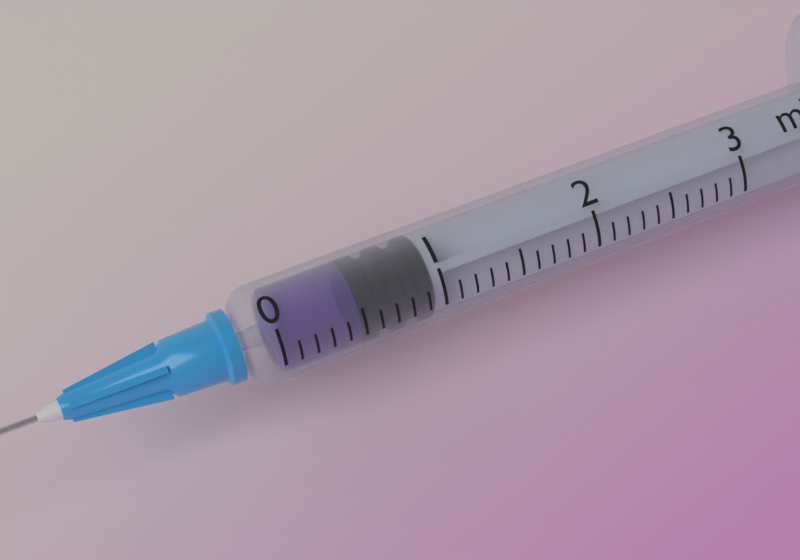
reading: 0.5 ml
